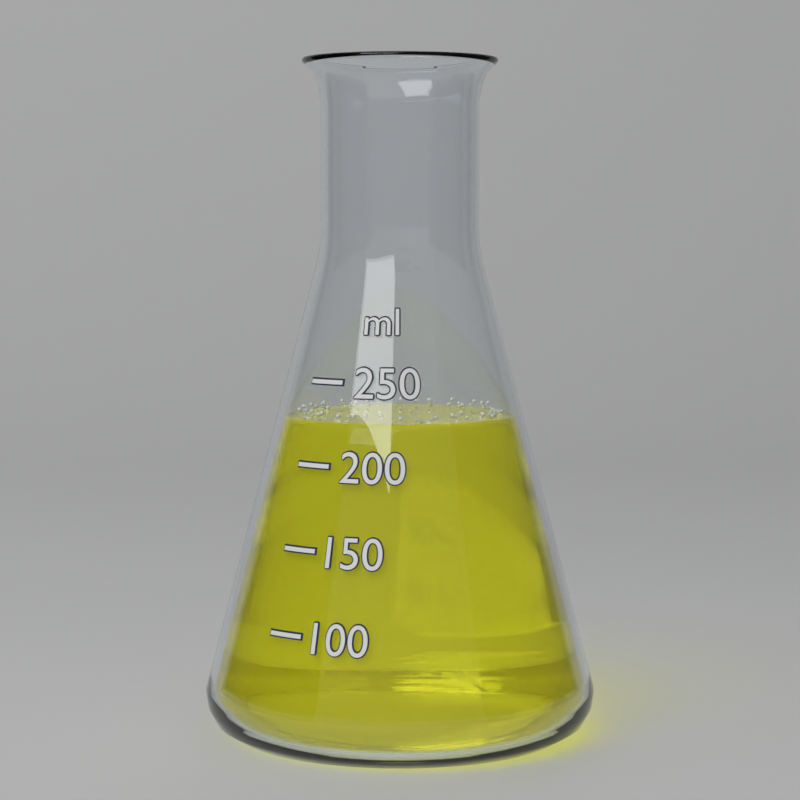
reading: 225 ml
